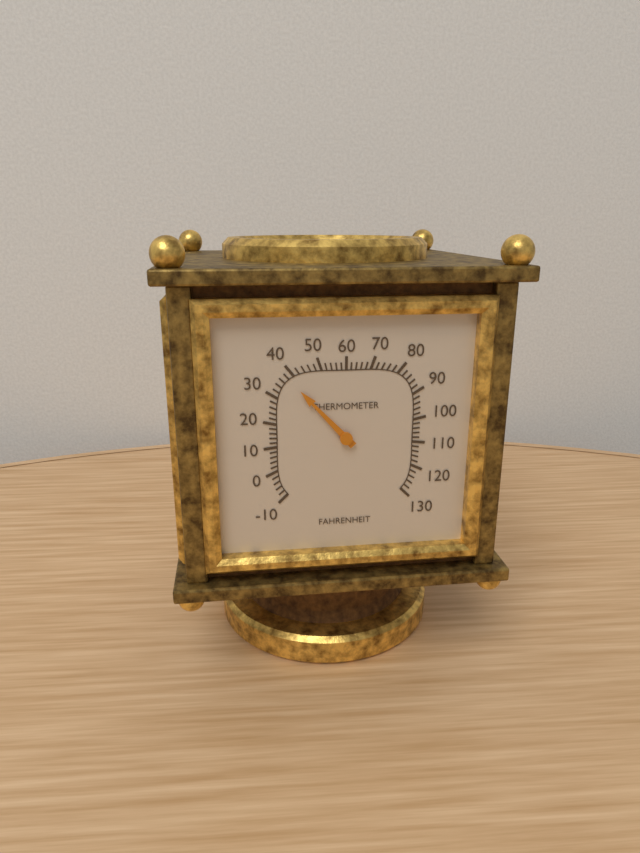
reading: 38 °F
